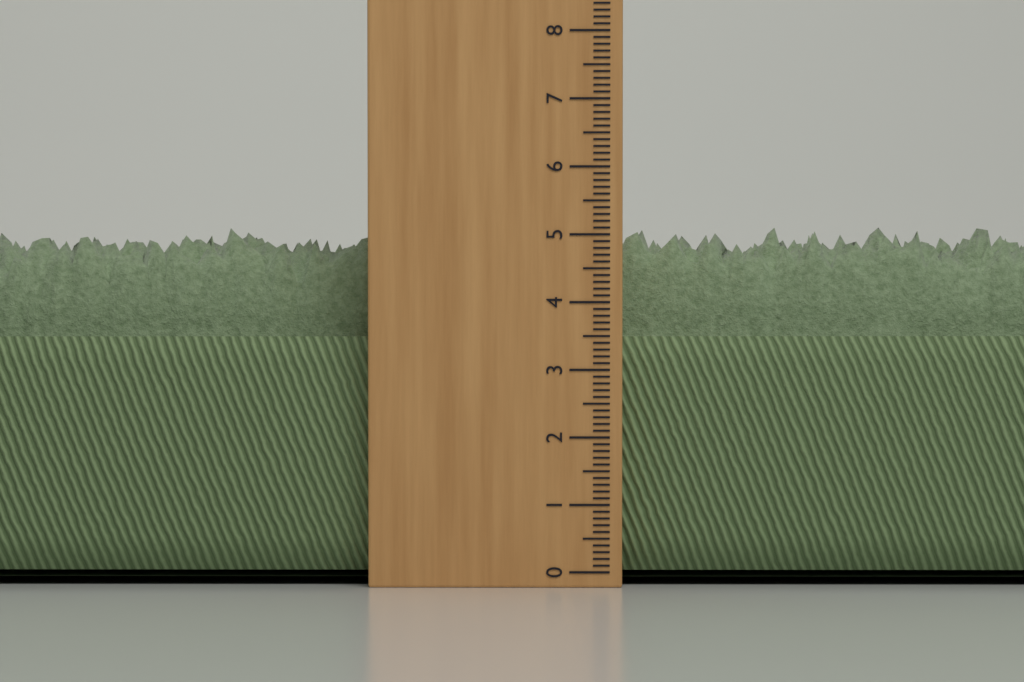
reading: 5.2 cm
